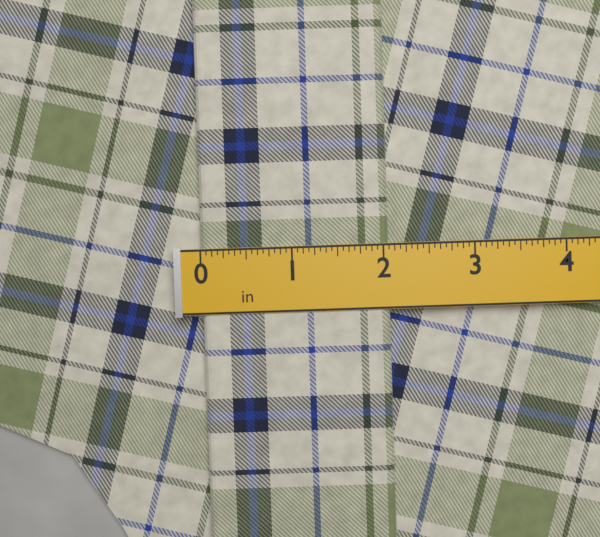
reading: 2.0625 in
